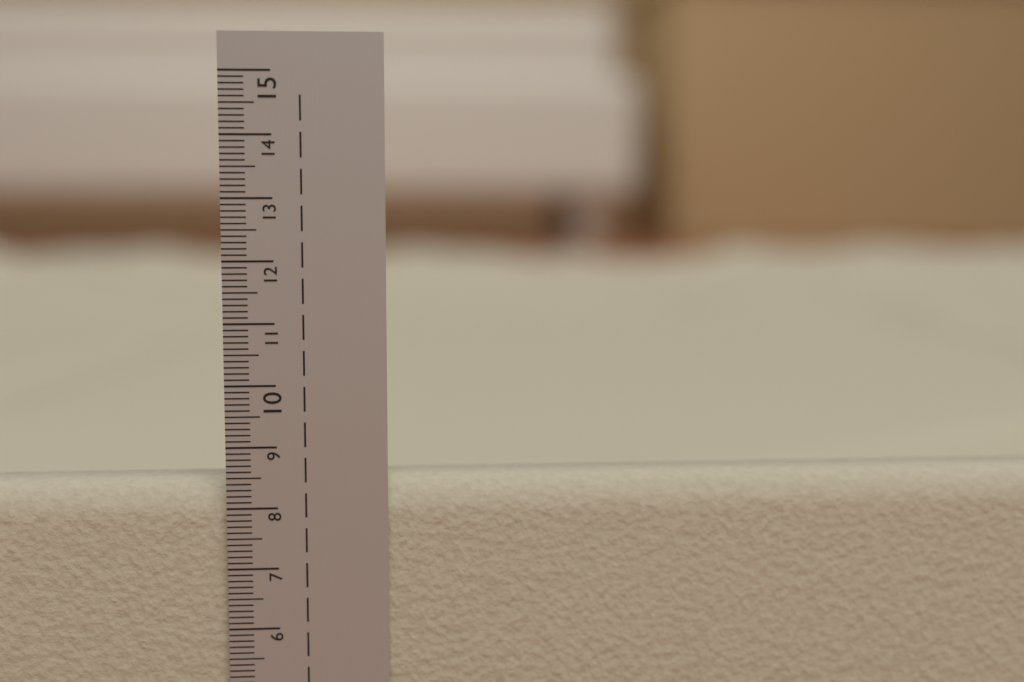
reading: 8.4 cm
